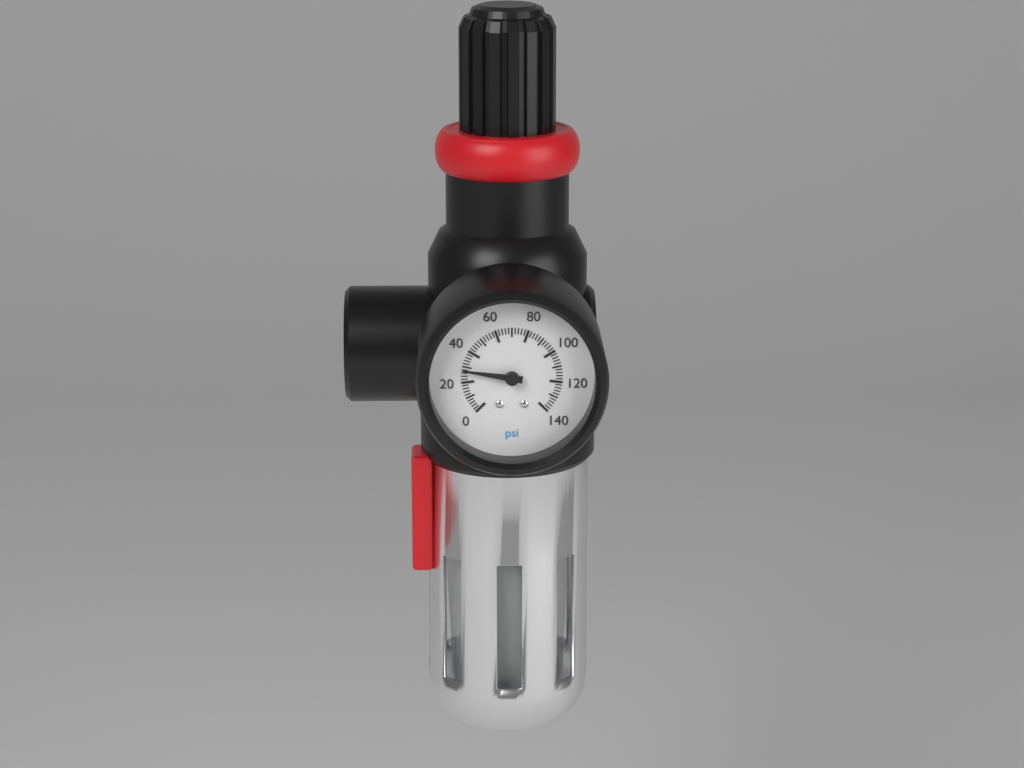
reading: 28 psi
